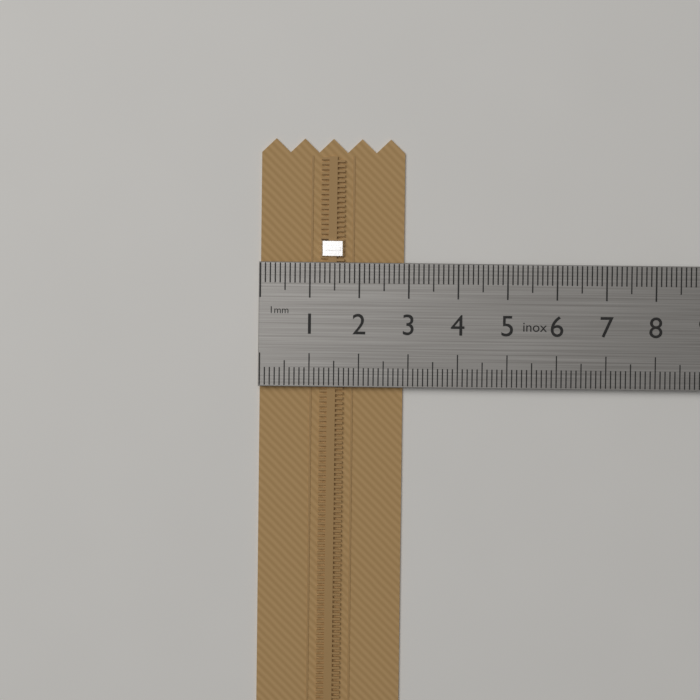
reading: 2.9 cm
